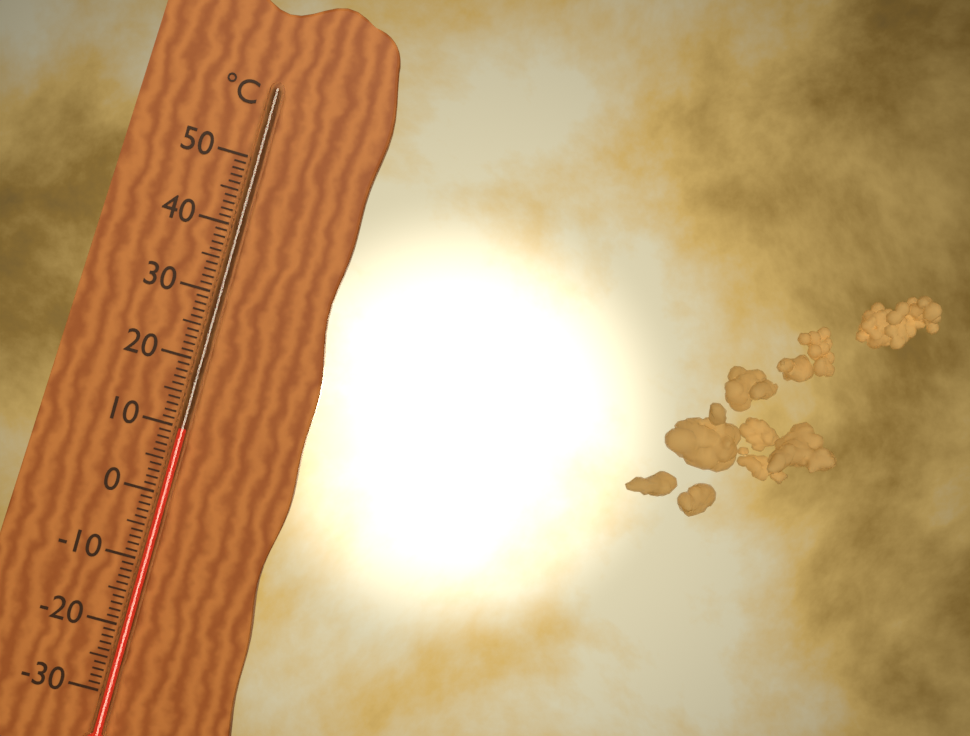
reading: 10 °C
